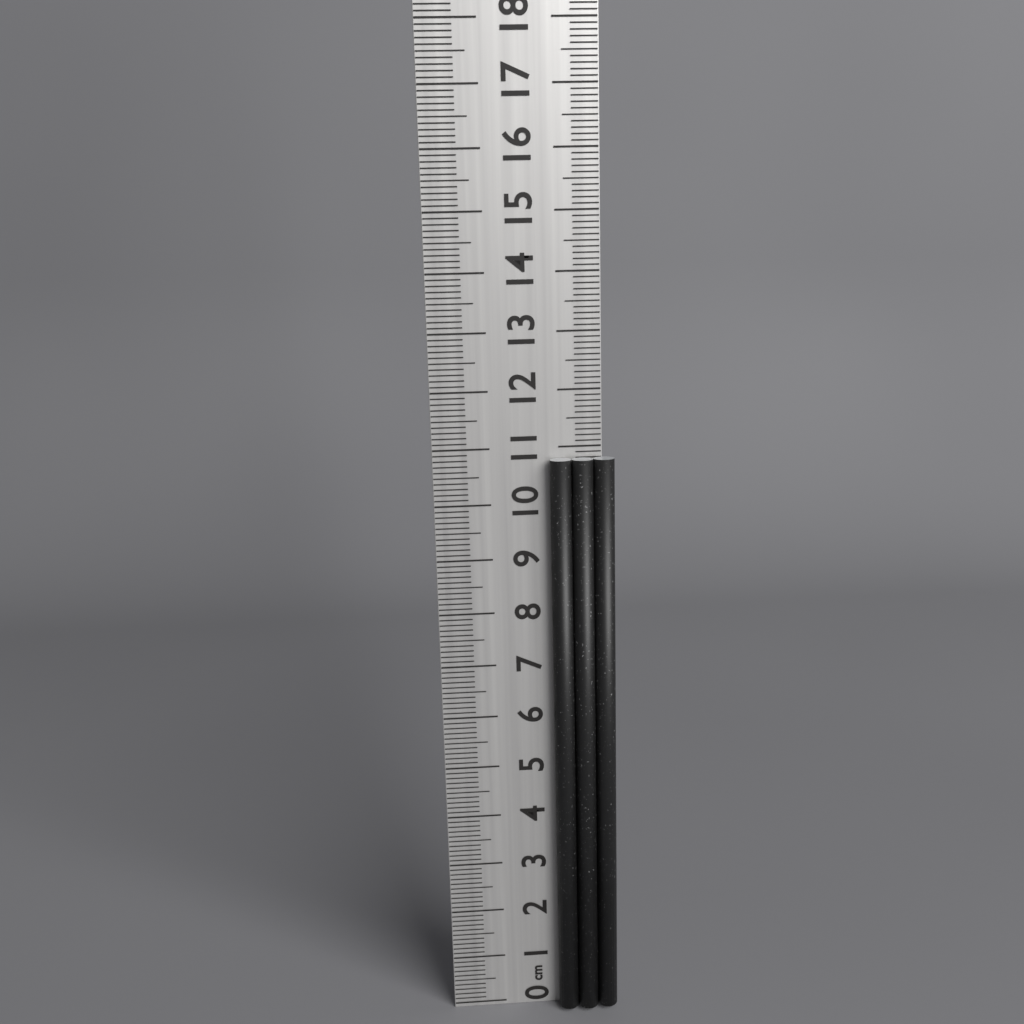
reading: 10.8 cm
